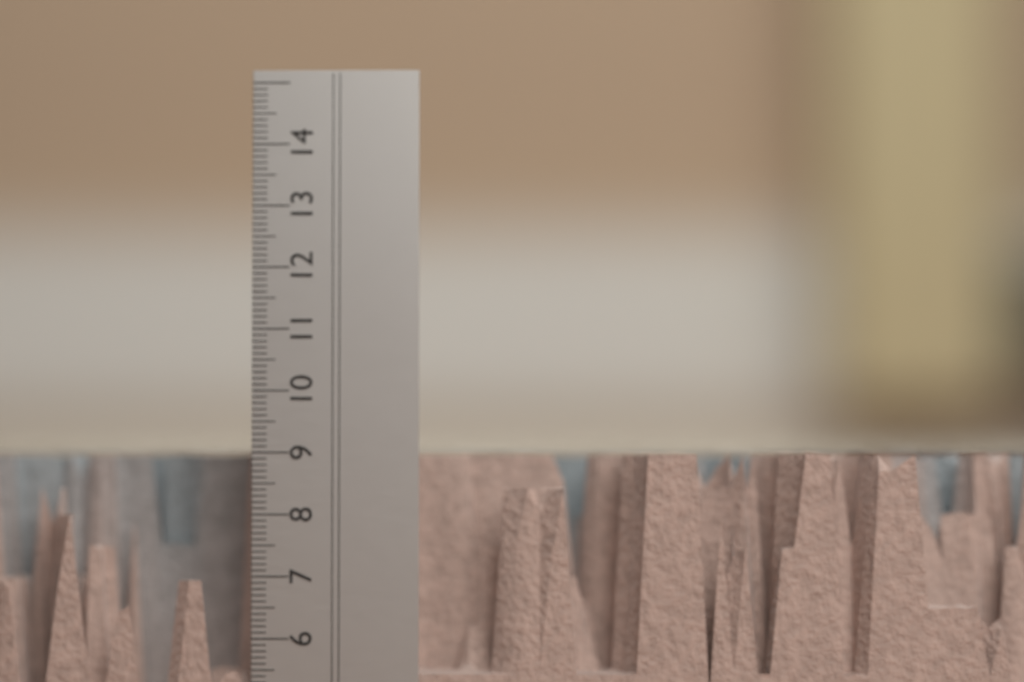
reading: 9.0 cm
